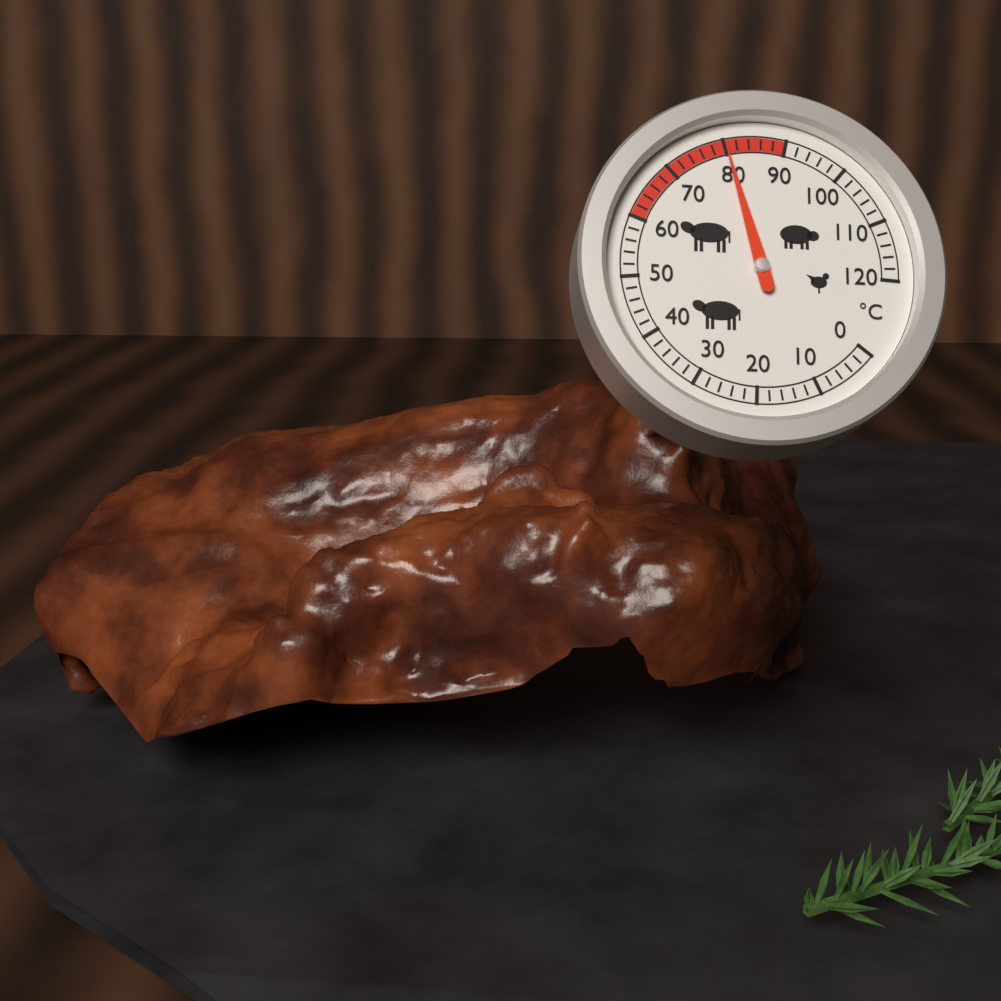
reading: 80 °C
